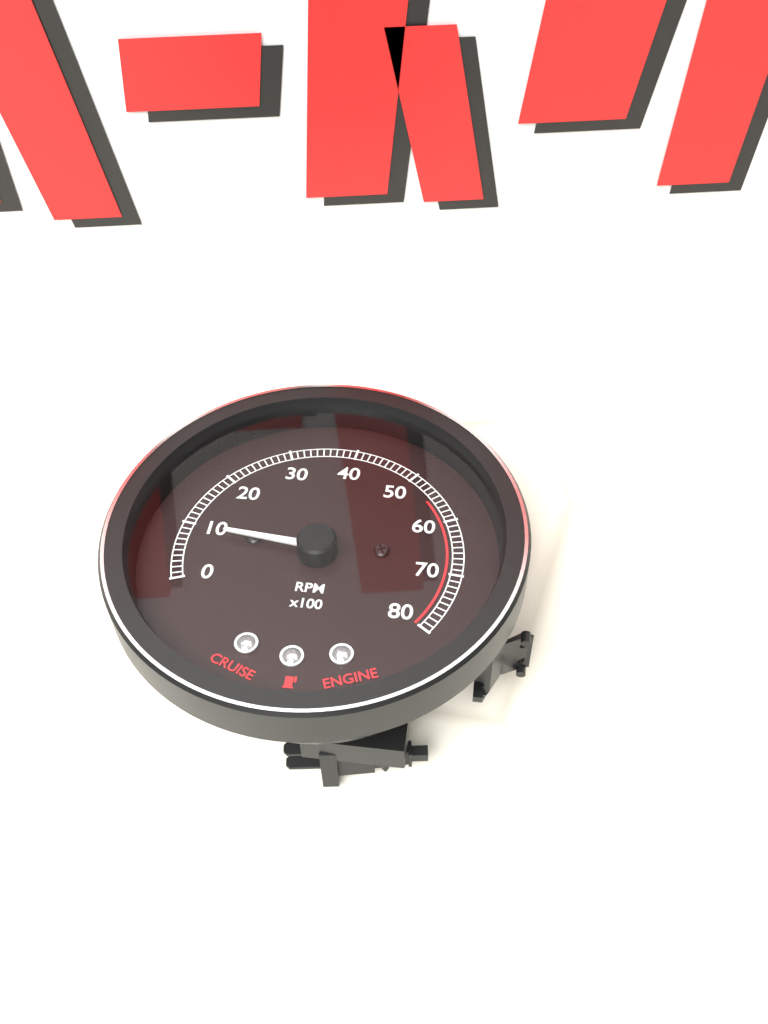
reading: 900 RPM
